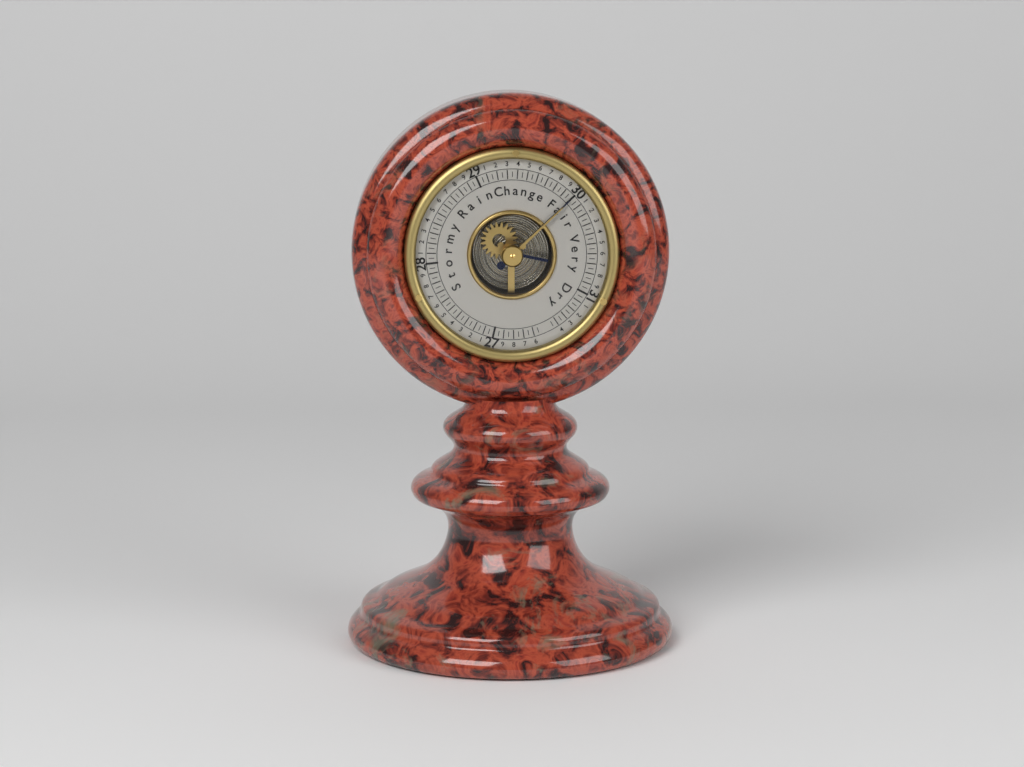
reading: 30.00 (no unit)
